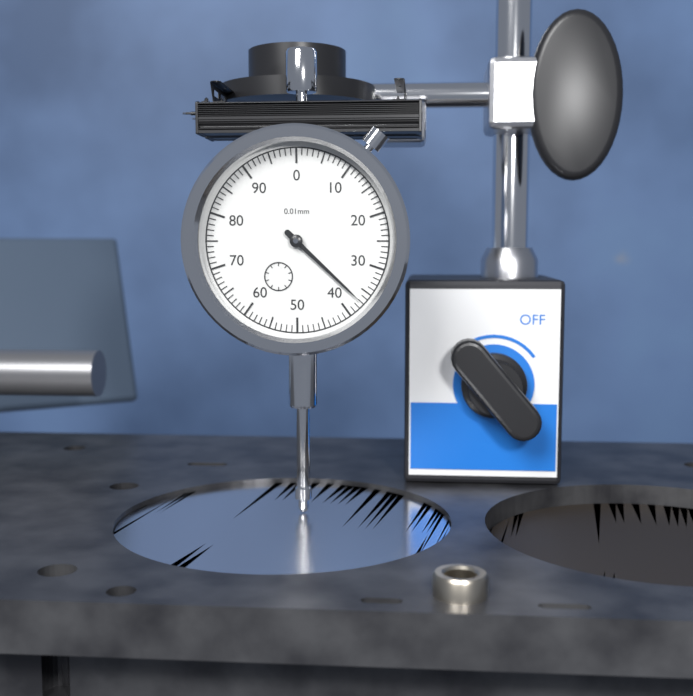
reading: 37 0.01mm
